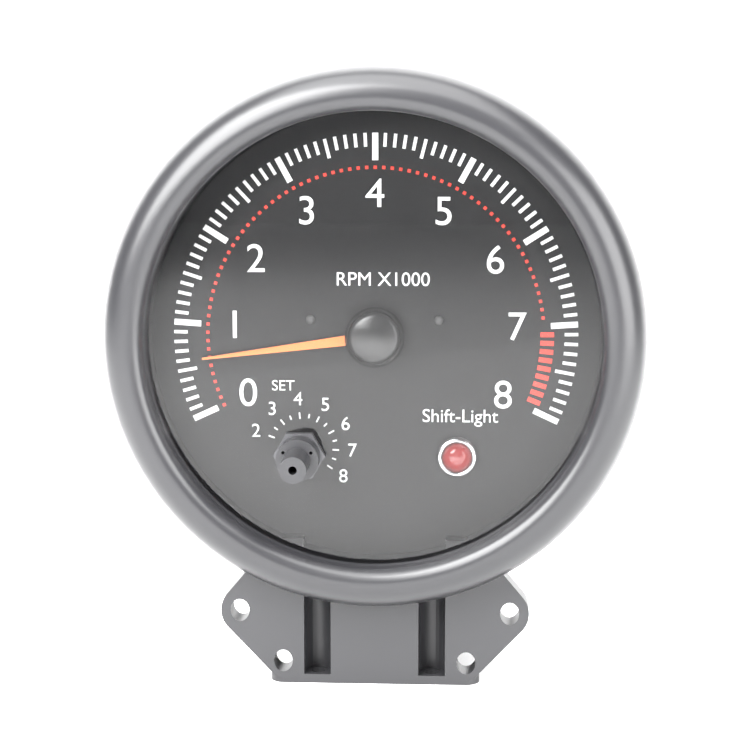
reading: 0.6 RPM x1000
